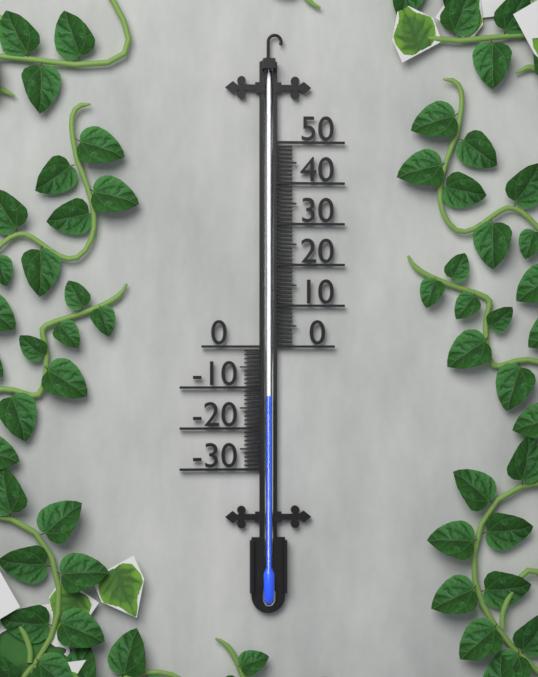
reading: -12 (no unit)
